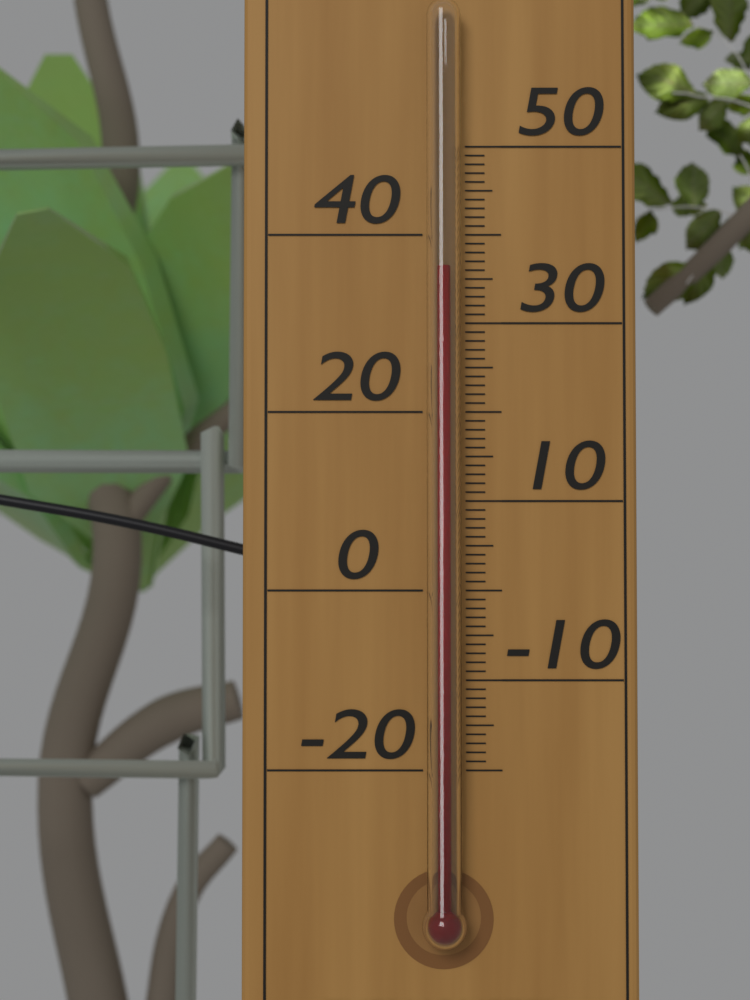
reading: 36 °C
